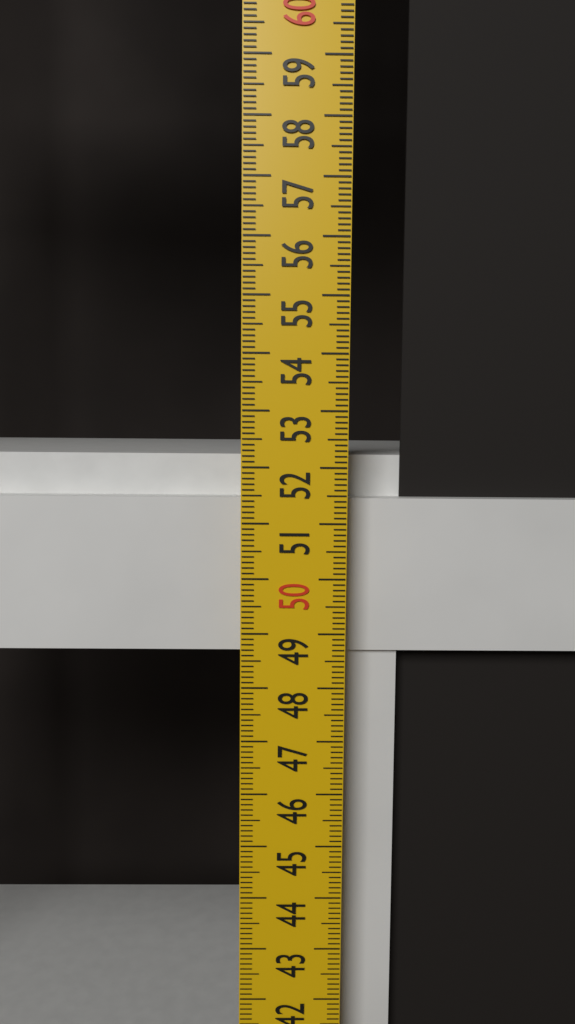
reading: 51.4 cm
